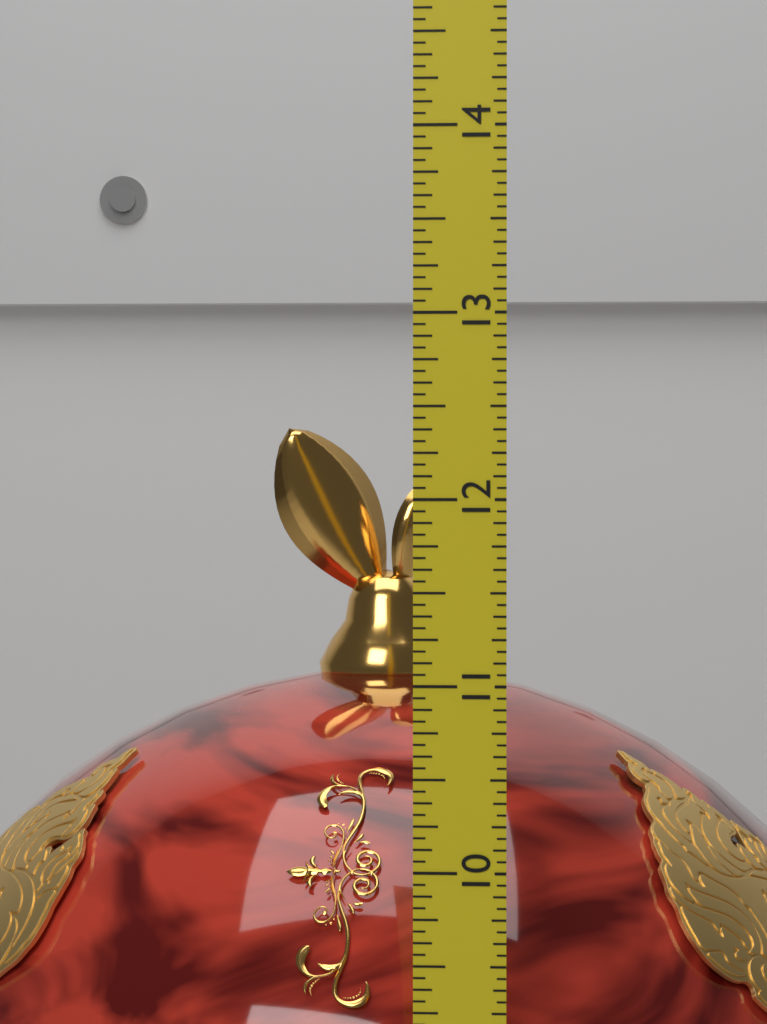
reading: 12.4375 (no unit)
